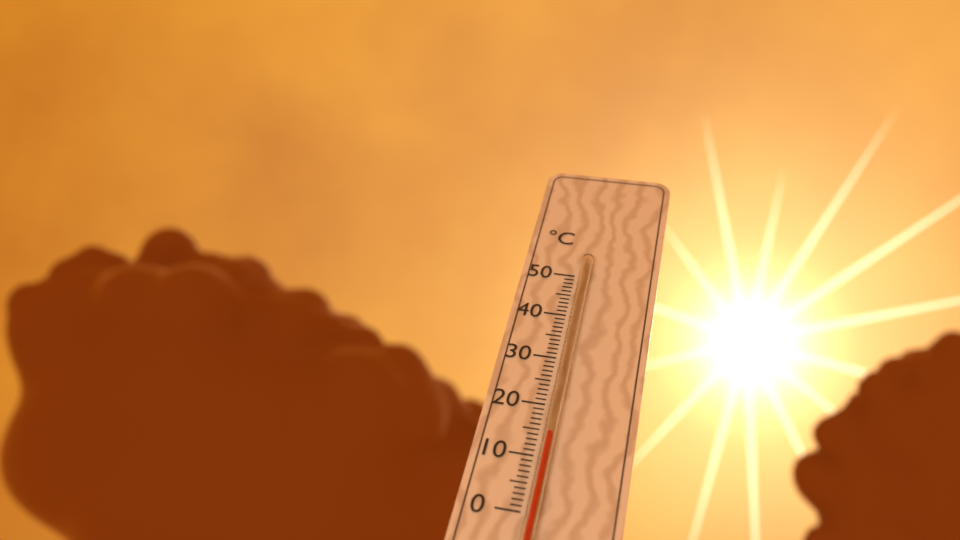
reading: 14 °C
